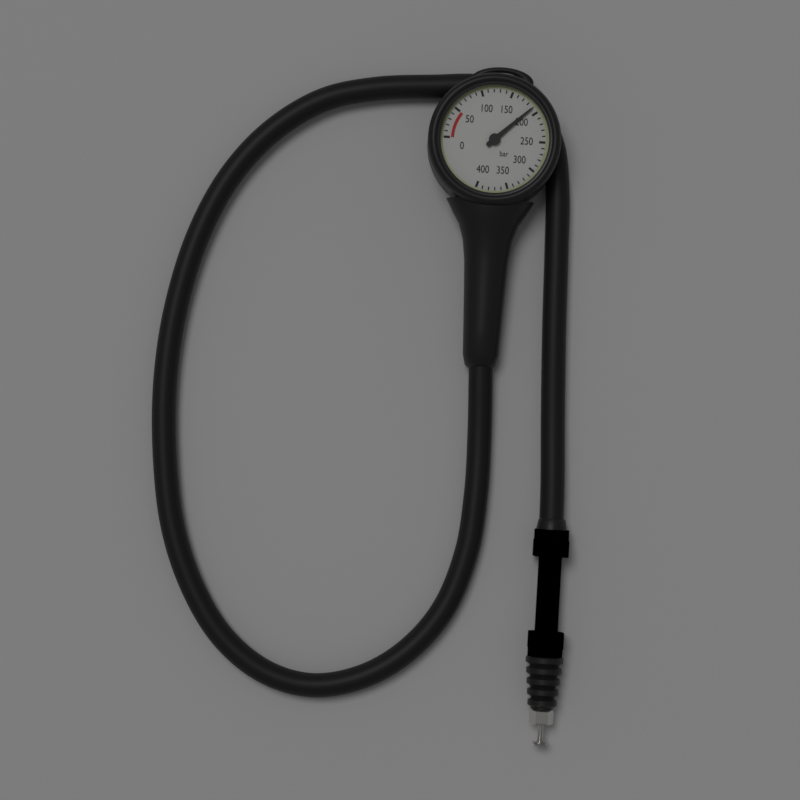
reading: 190 bar
